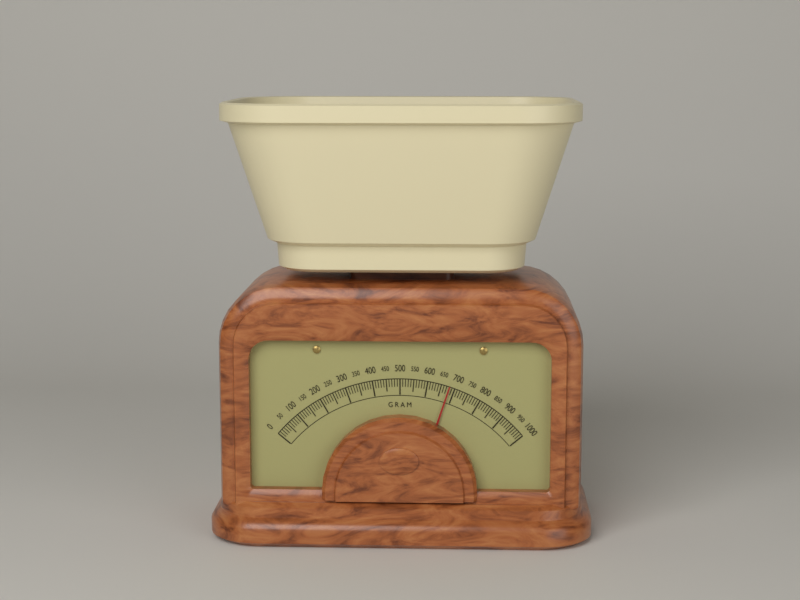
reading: 680 g
